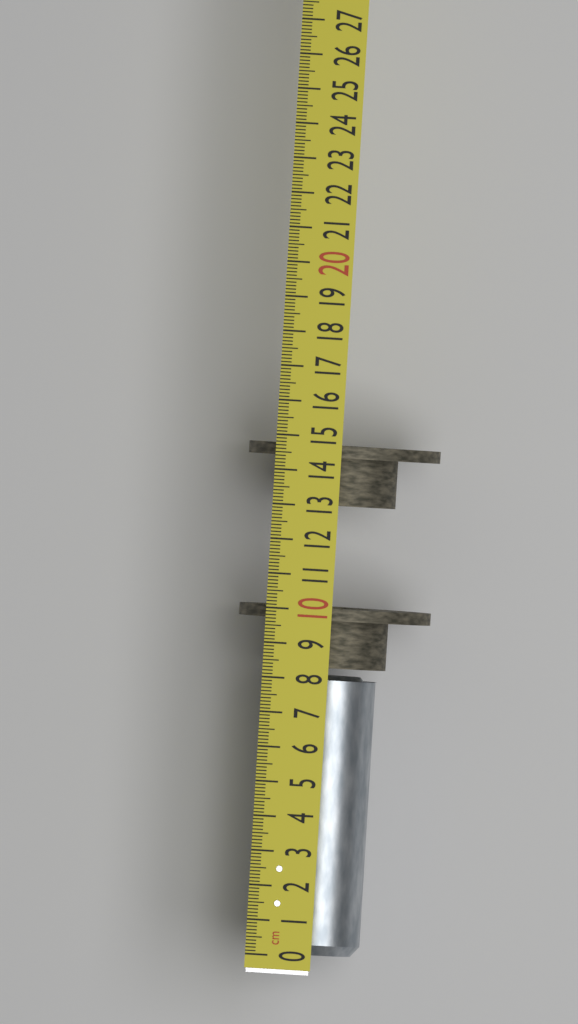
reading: 8.1 cm
